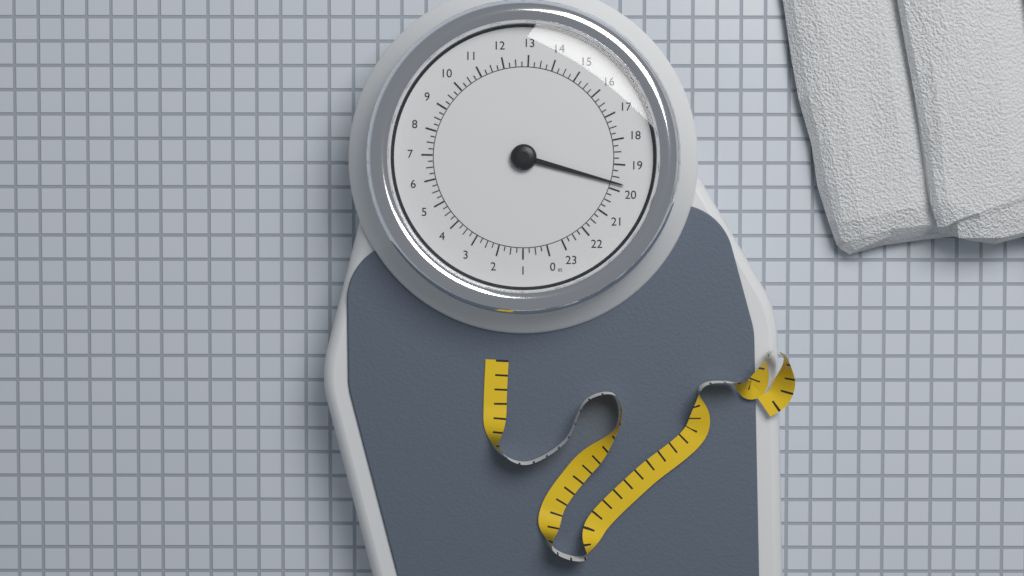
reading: 19.75 st
